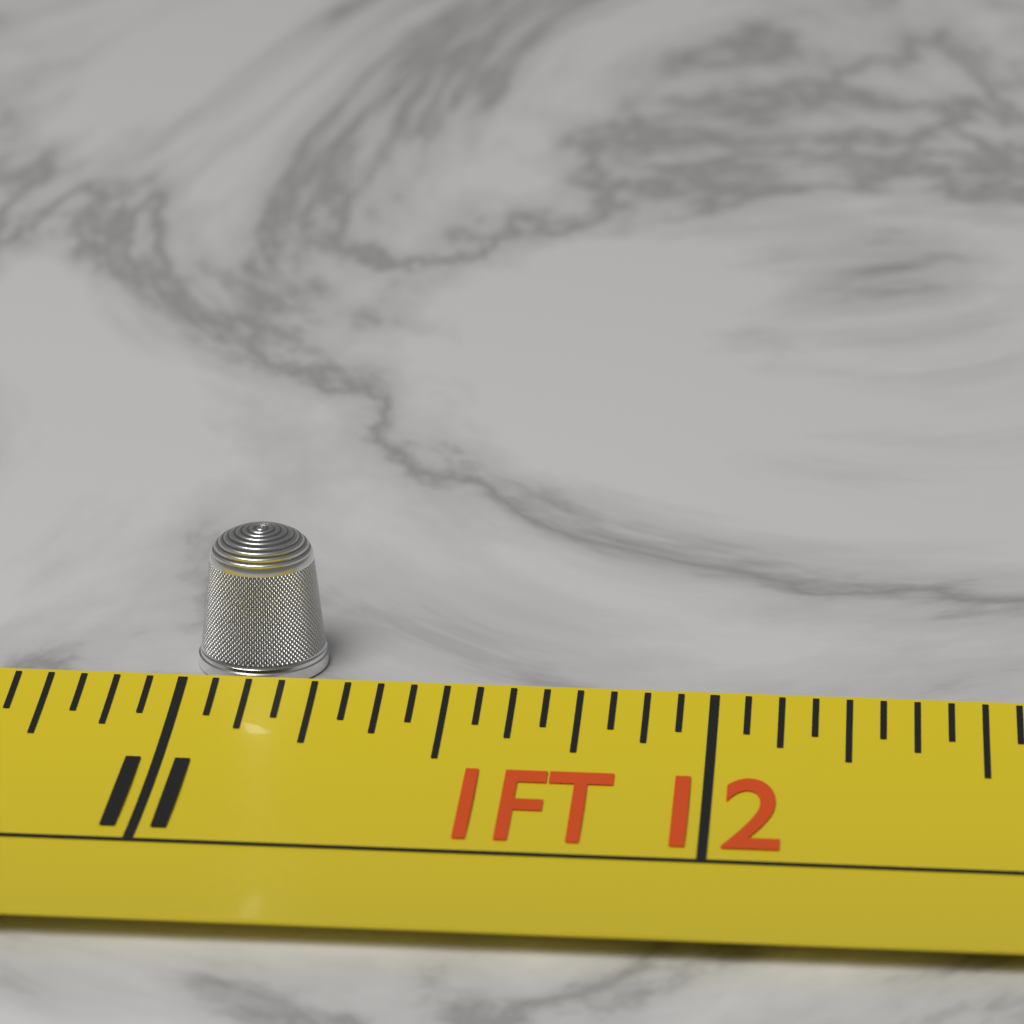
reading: 11.2500 in
